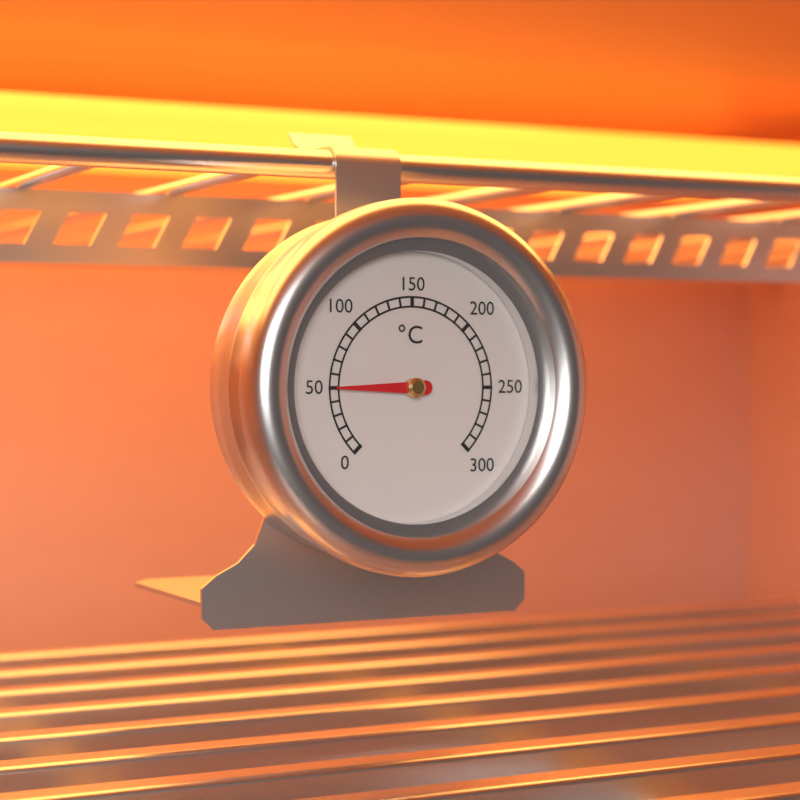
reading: 50 °C
